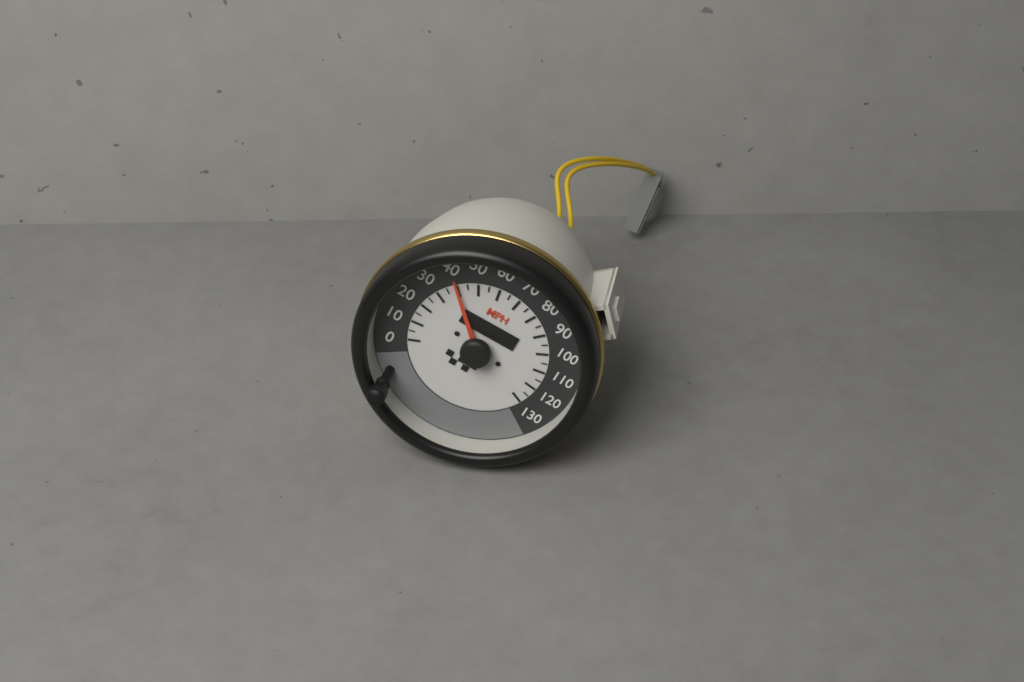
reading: 40 MPH
